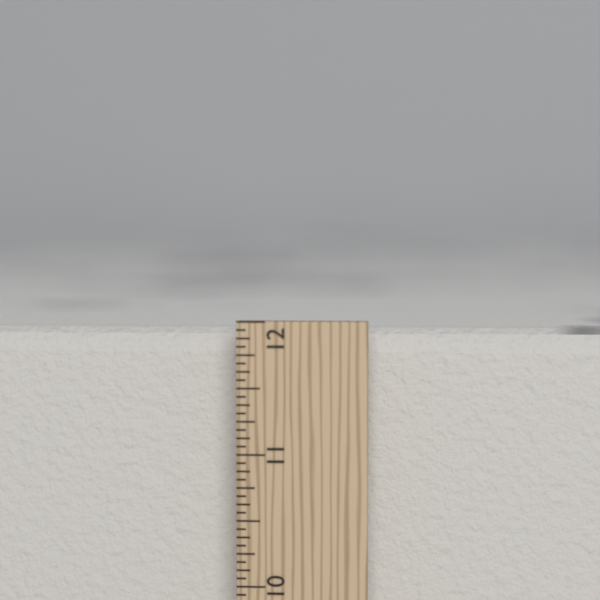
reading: 11.9375 in
